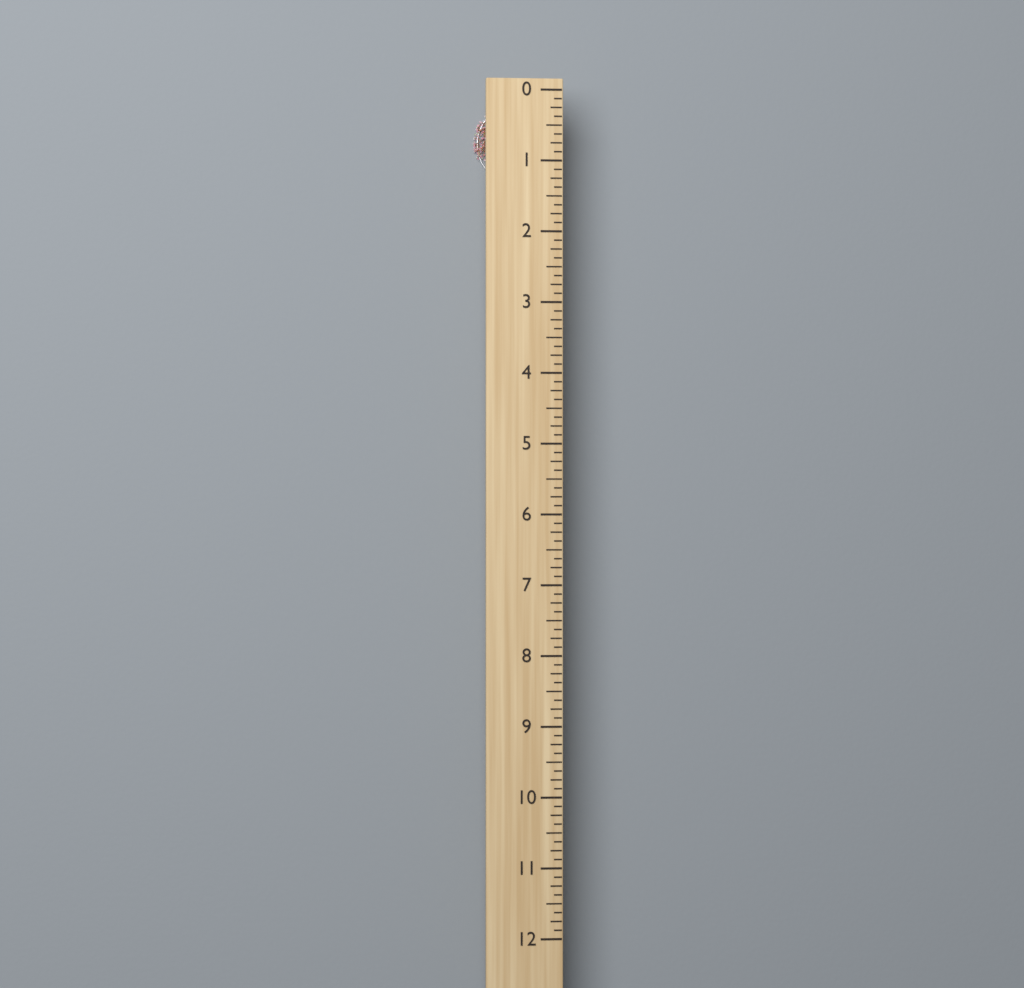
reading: 1.250 (no unit)
